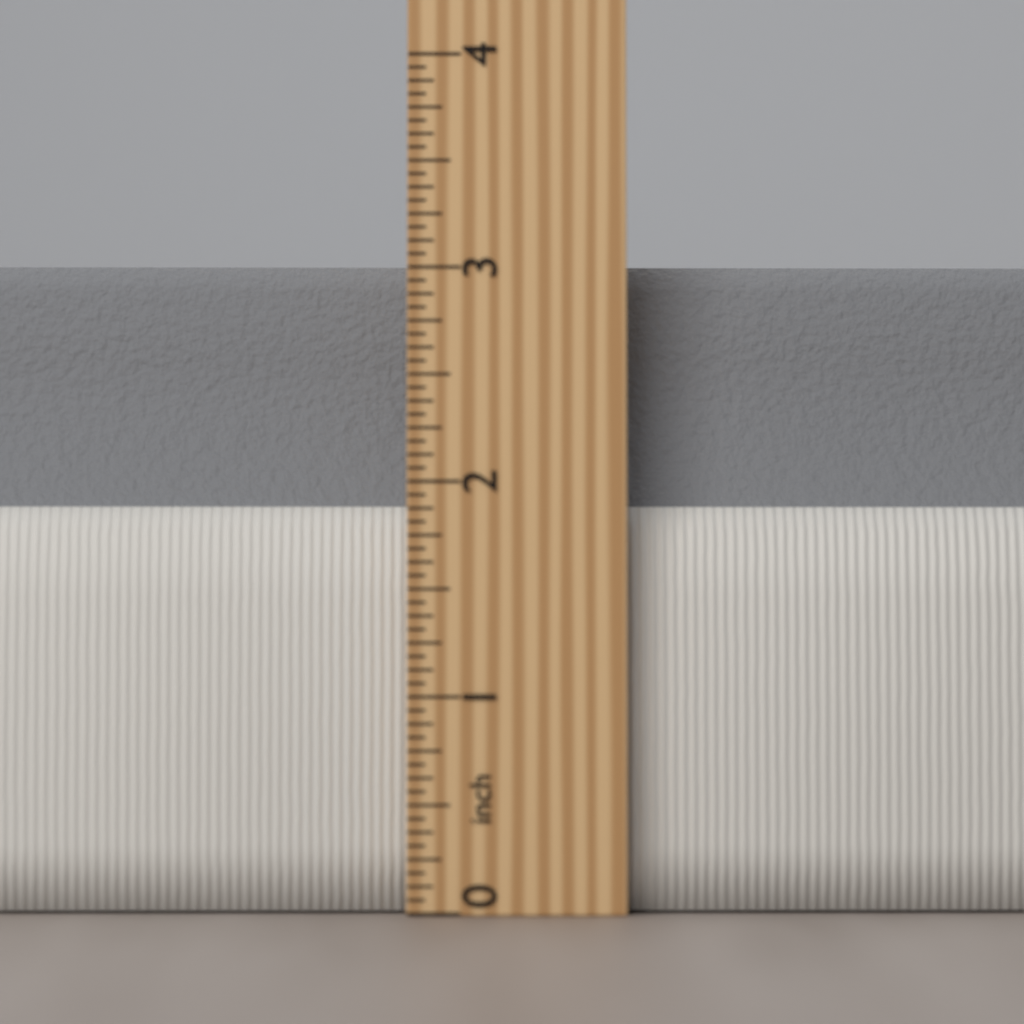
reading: 3.0625 inch
